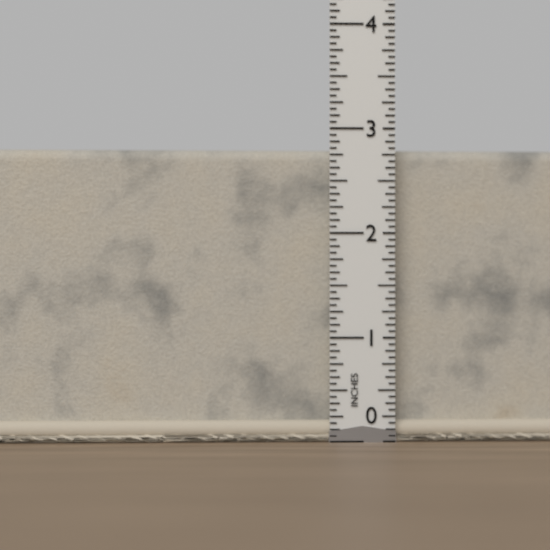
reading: 2.8125 in
